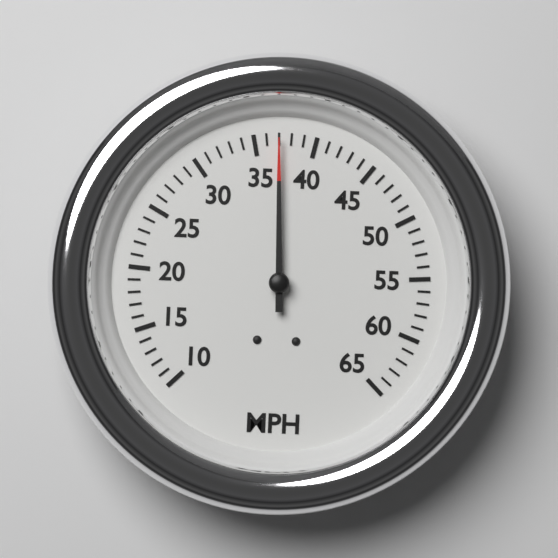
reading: 37 MPH
